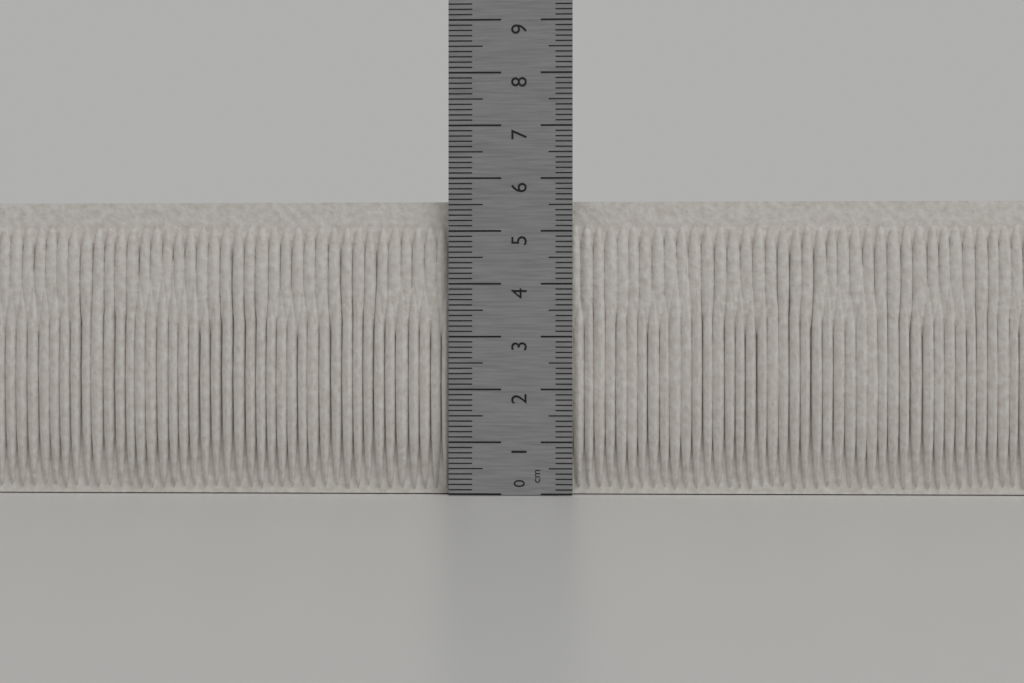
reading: 5.6 cm
